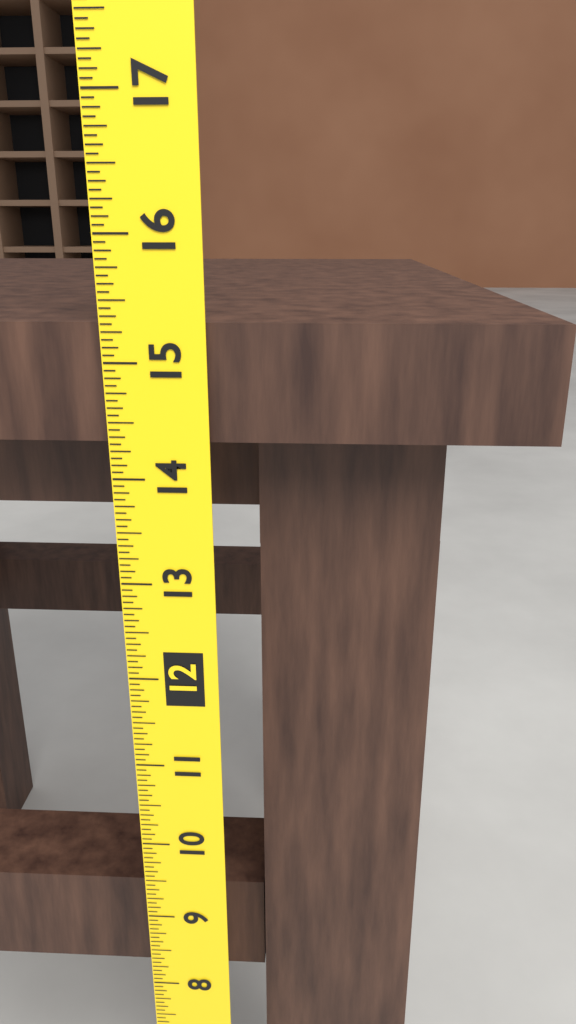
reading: 15.3125 (no unit)
